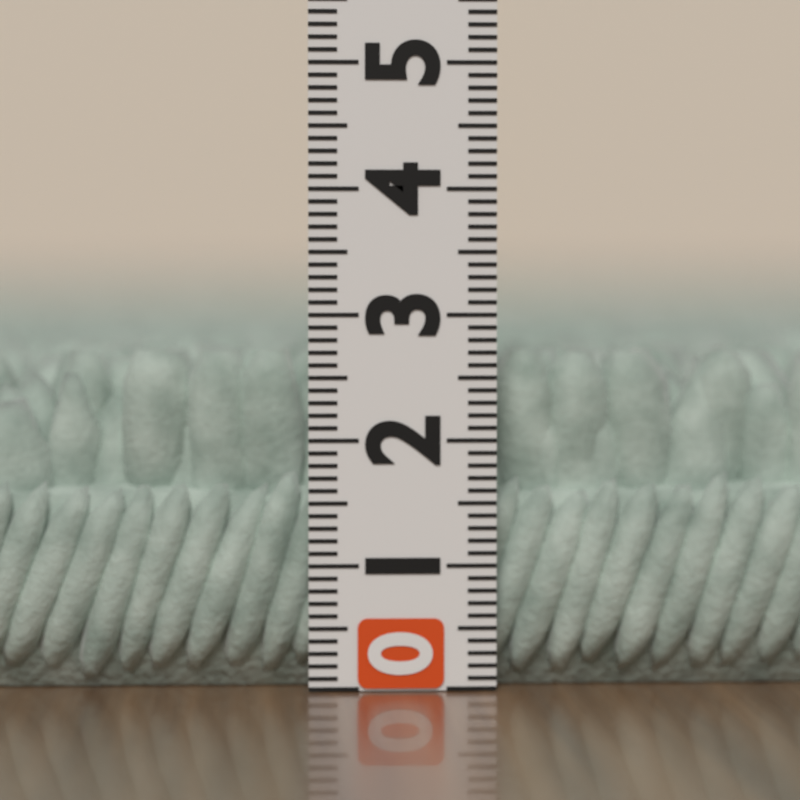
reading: 2.7 (no unit)
